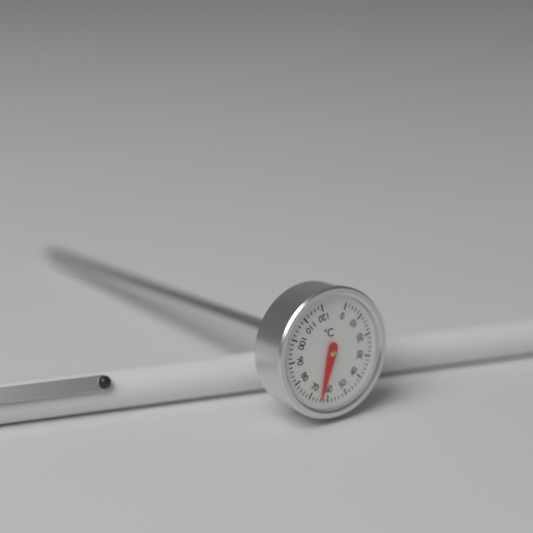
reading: 64 °C
